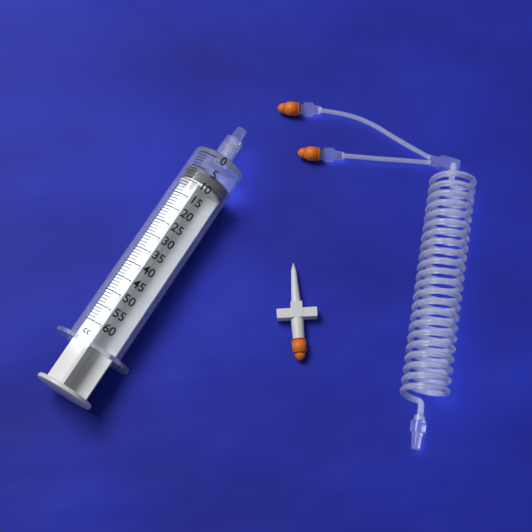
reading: 5 cc
